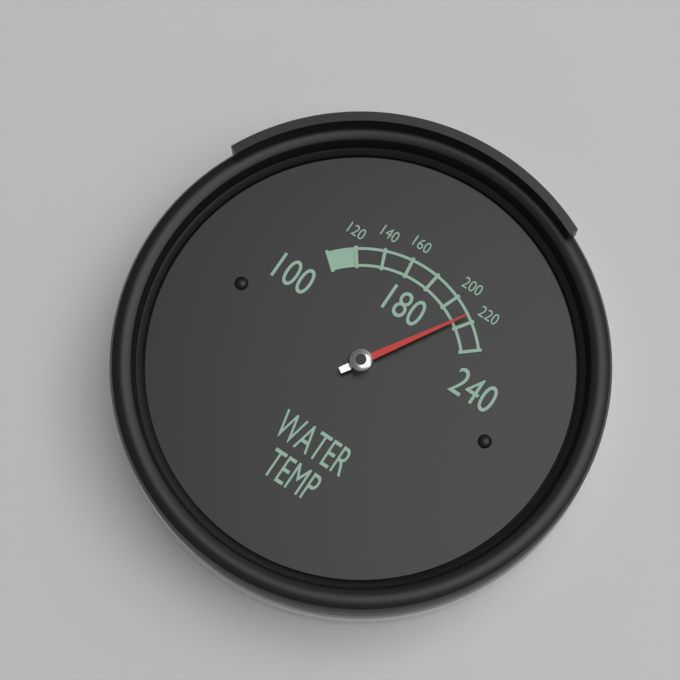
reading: 215 (no unit)
